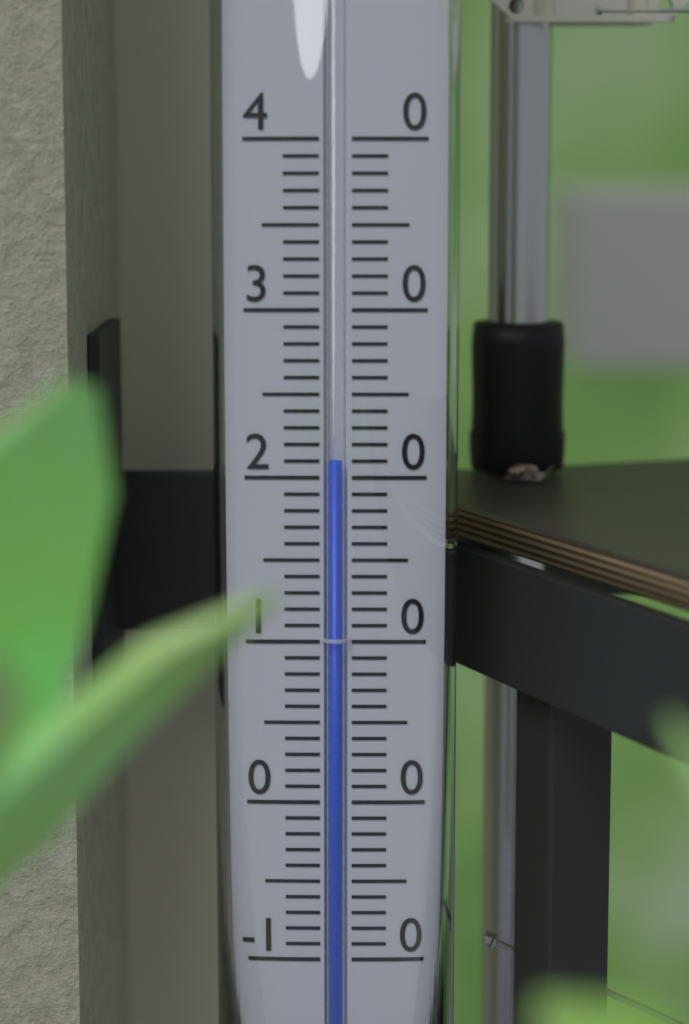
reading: 21 (no unit)
